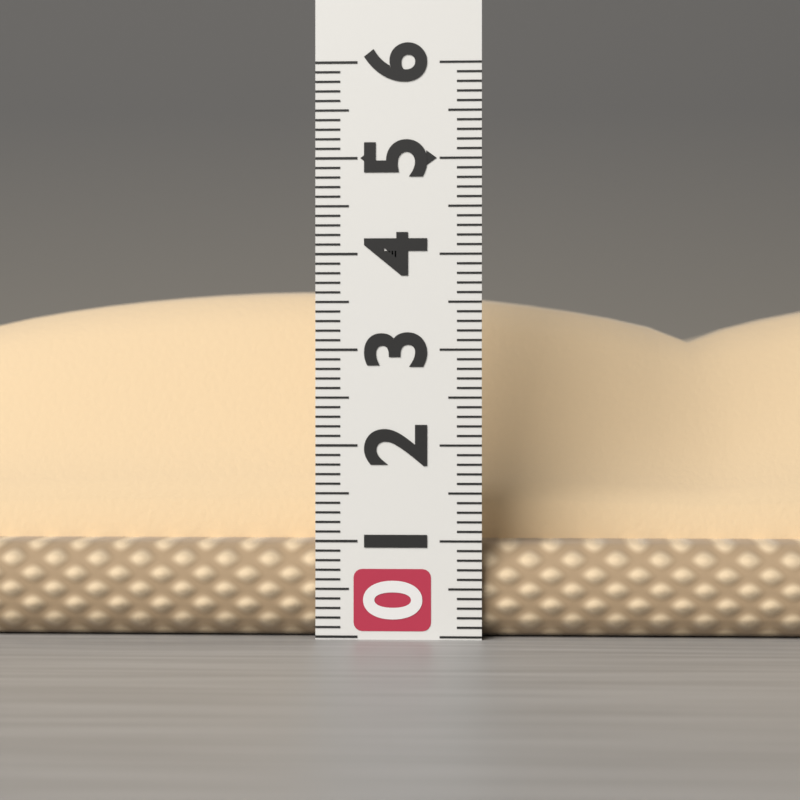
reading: 3.8 (no unit)
